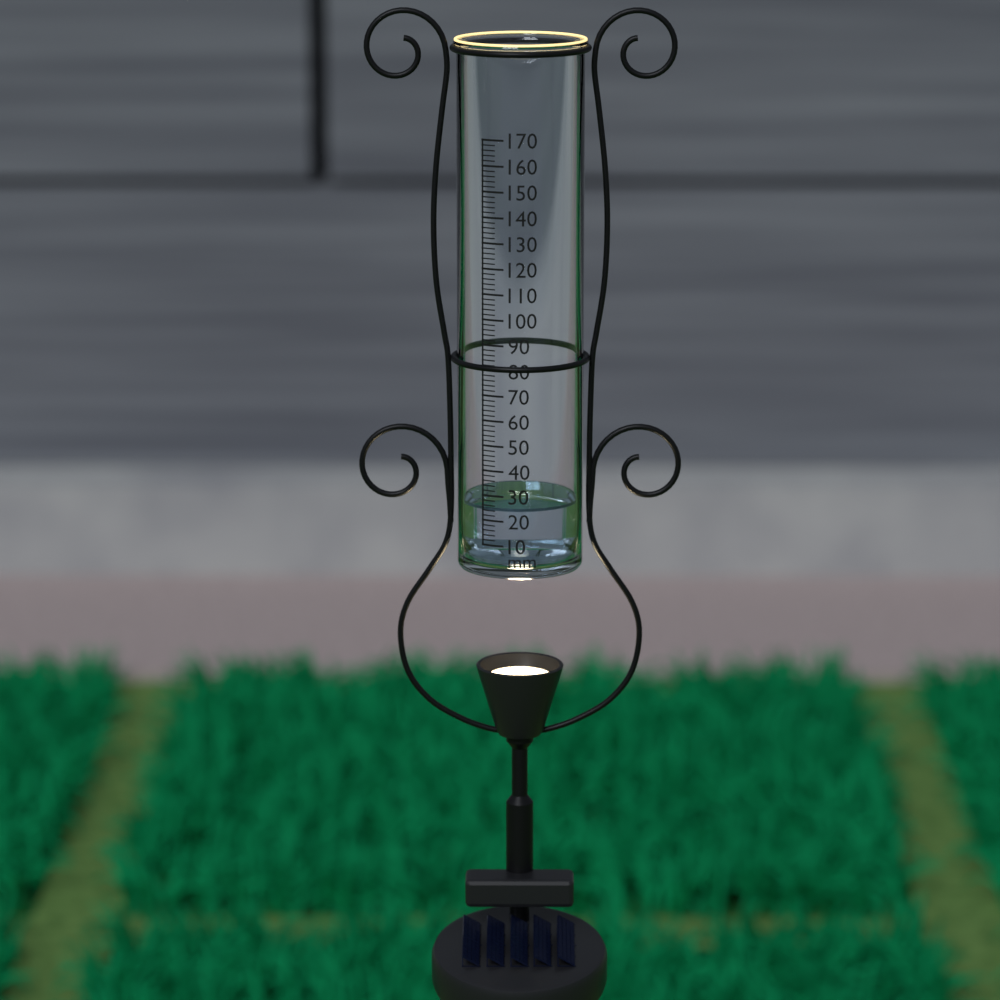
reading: 25 mm
